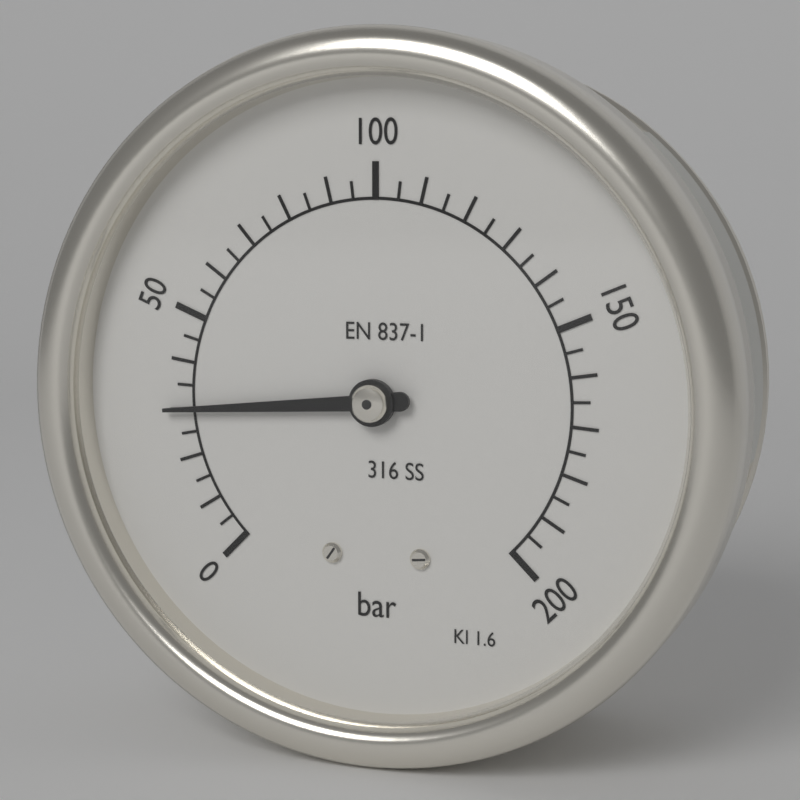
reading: 30 bar
